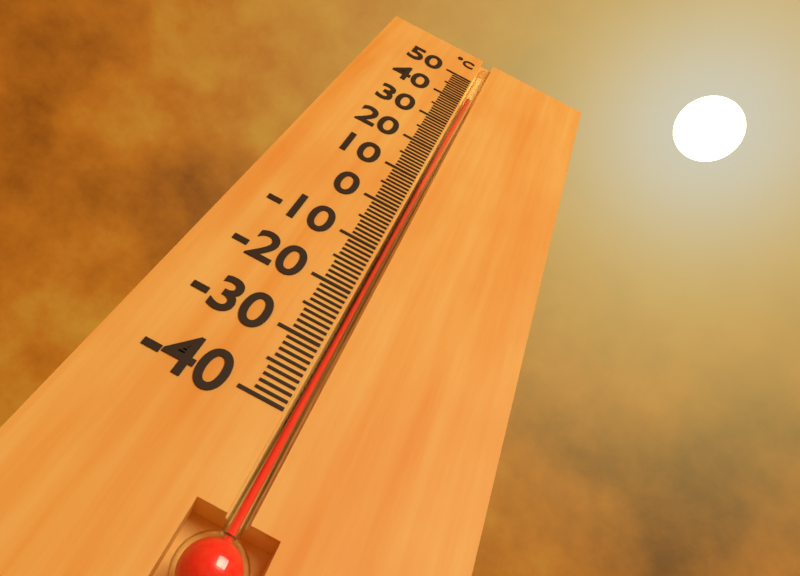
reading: 42 °C
